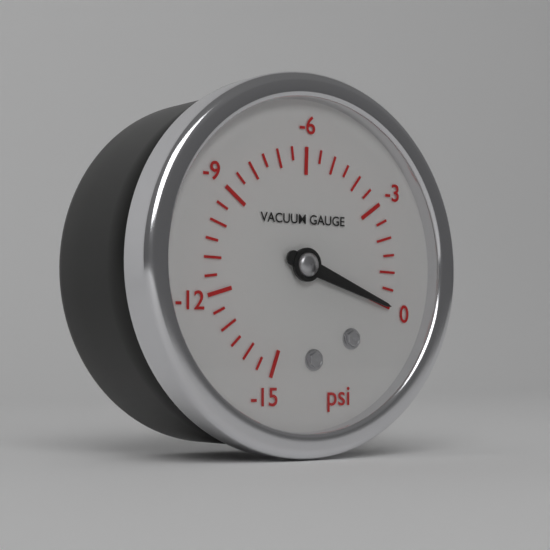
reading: 0.0 psi
